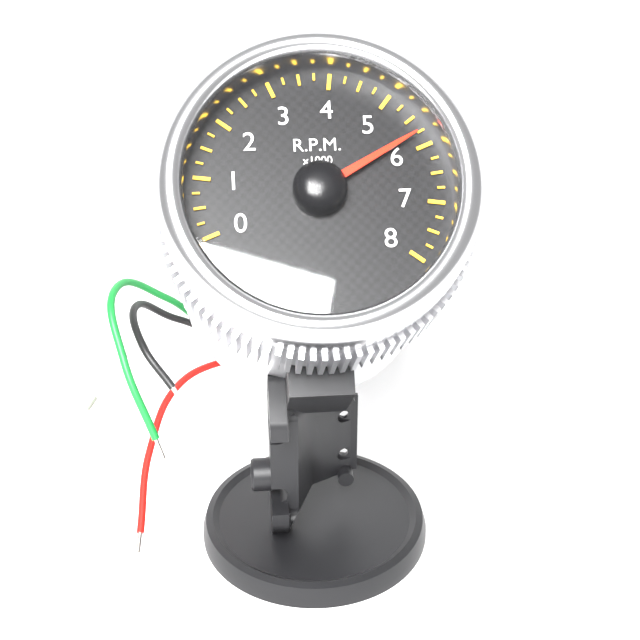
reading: 5.75 x1000 RPM
